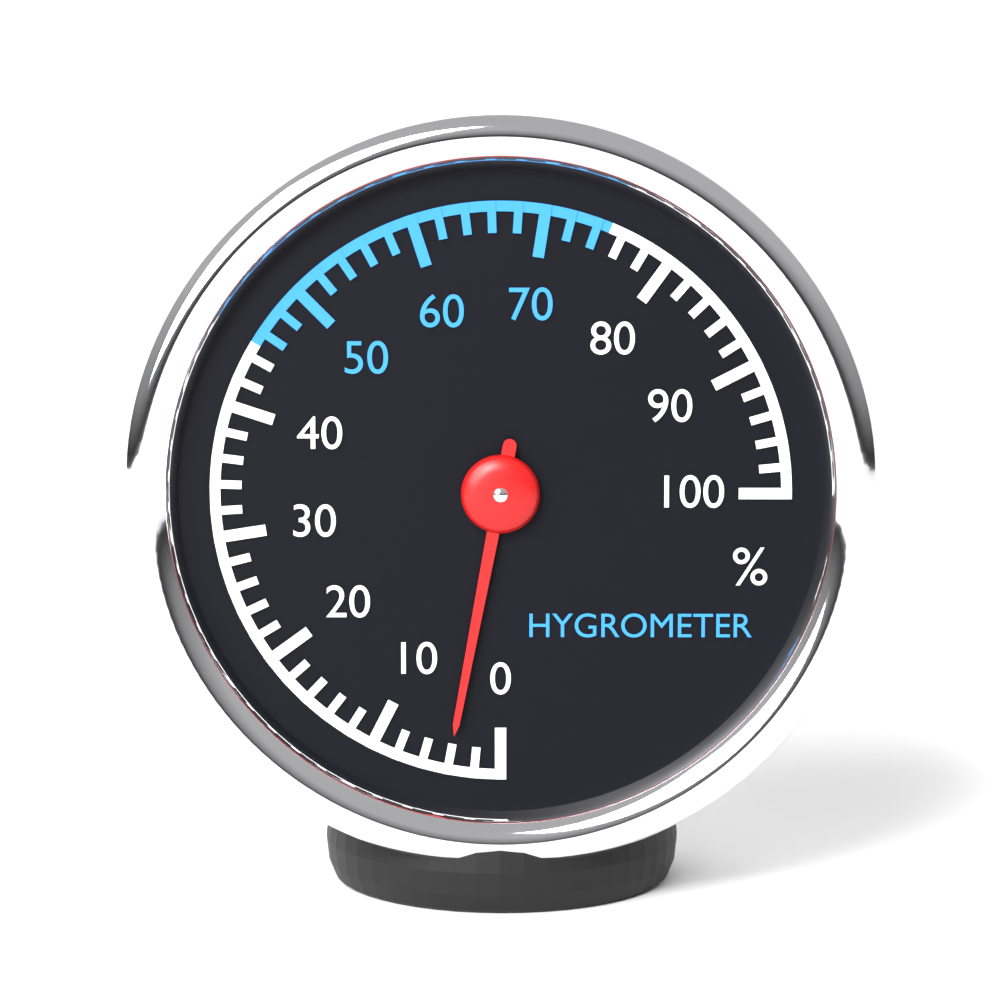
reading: 4 %
